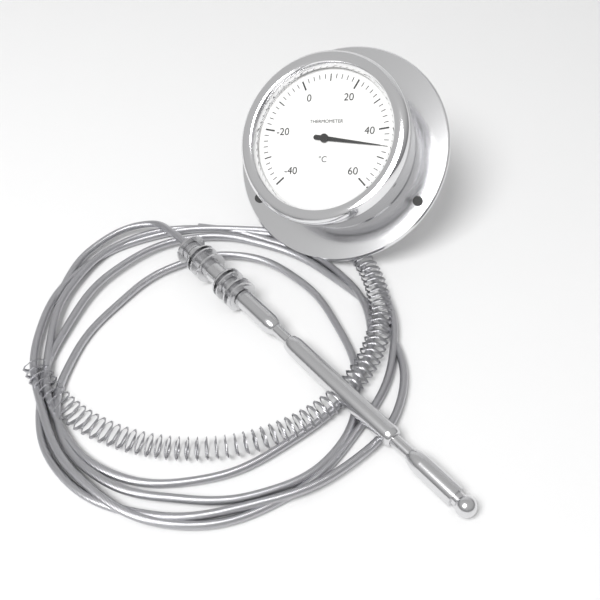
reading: 46 °C
